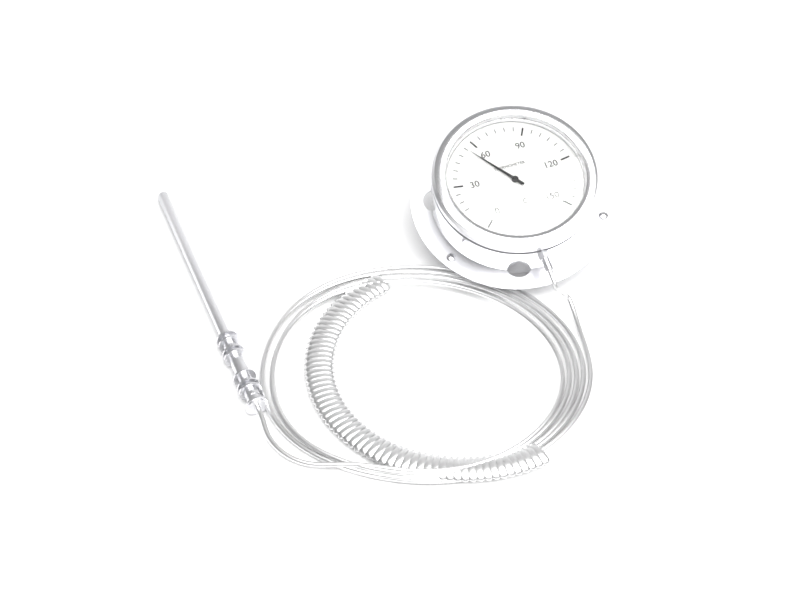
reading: 55 °C
